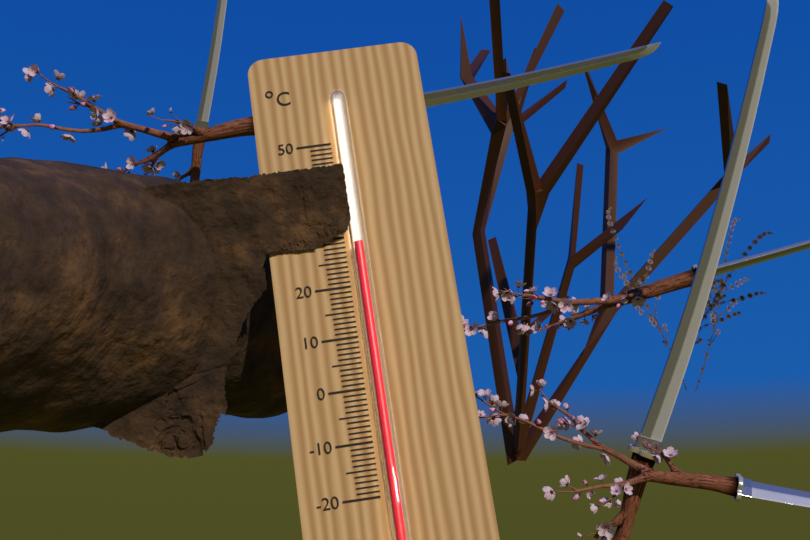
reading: 28 °C
